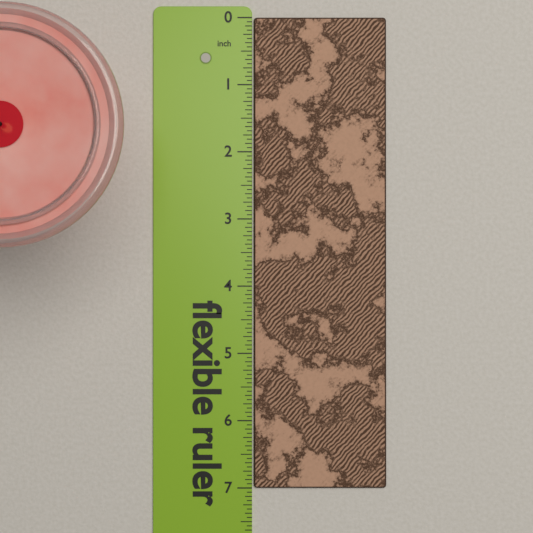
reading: 7.0000 in
